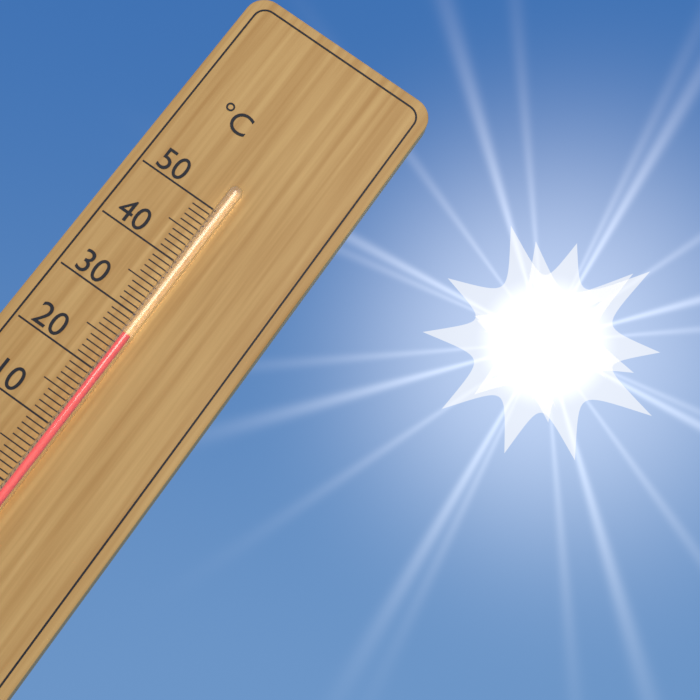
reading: 27 °C
